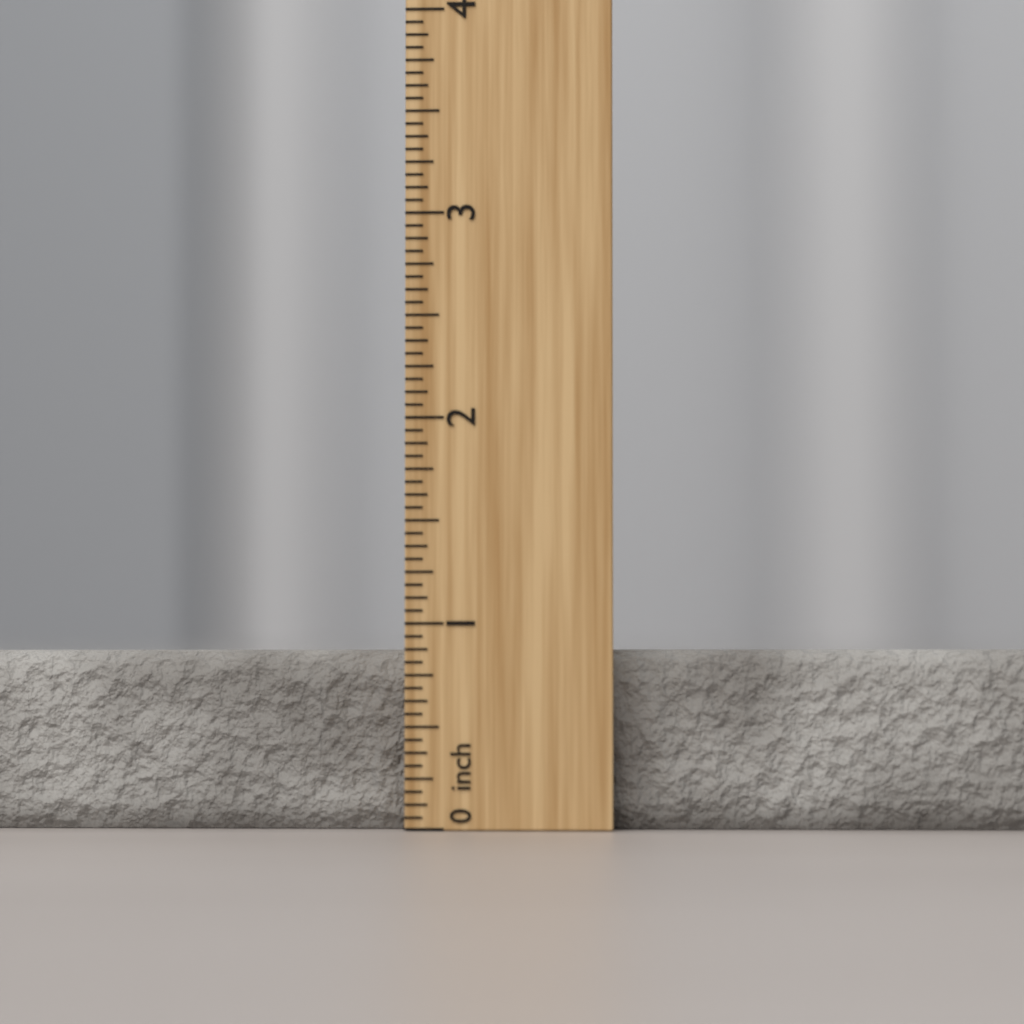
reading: 0.8750 inch
